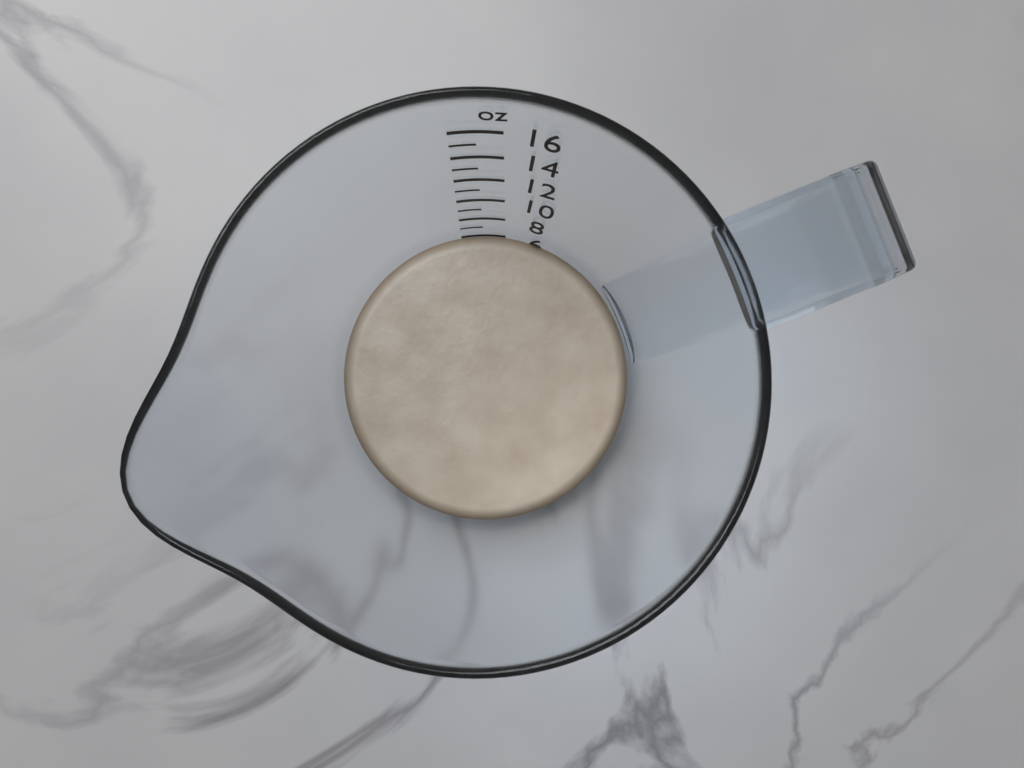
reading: 6 oz
